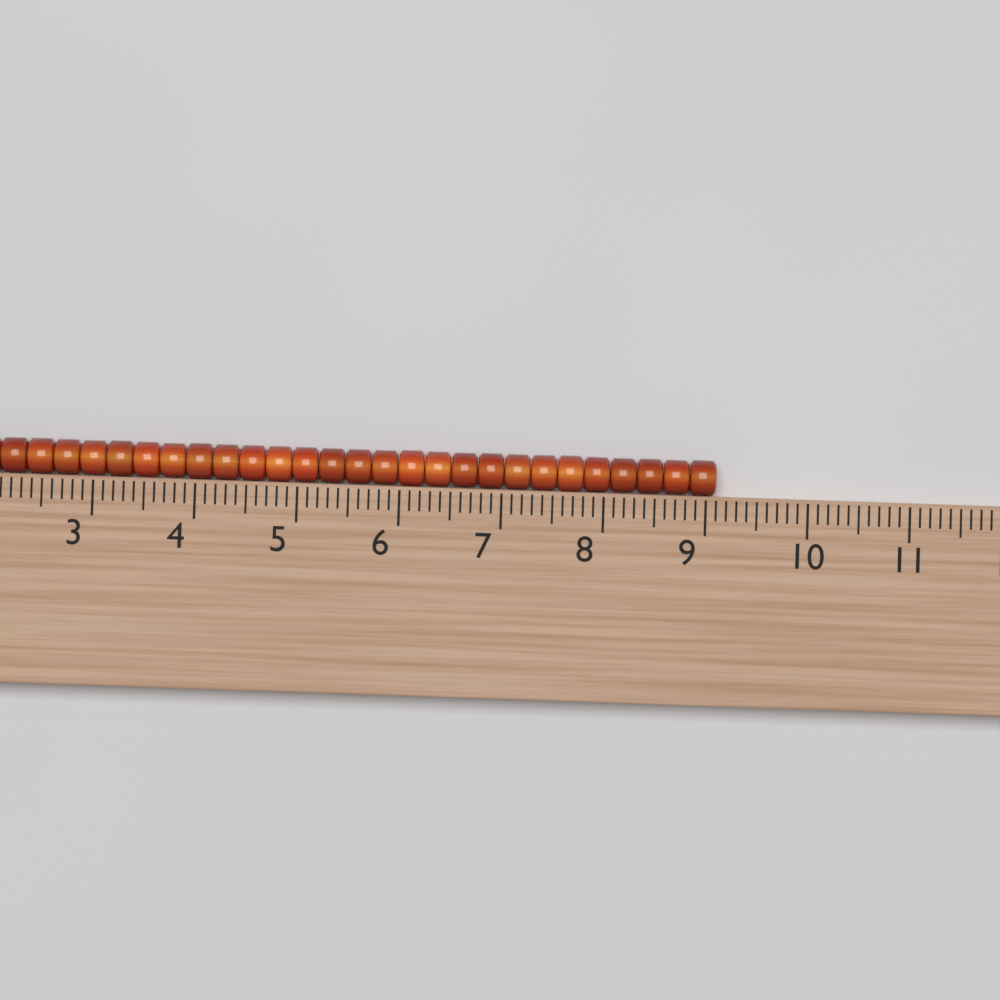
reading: 9.1 (no unit)
